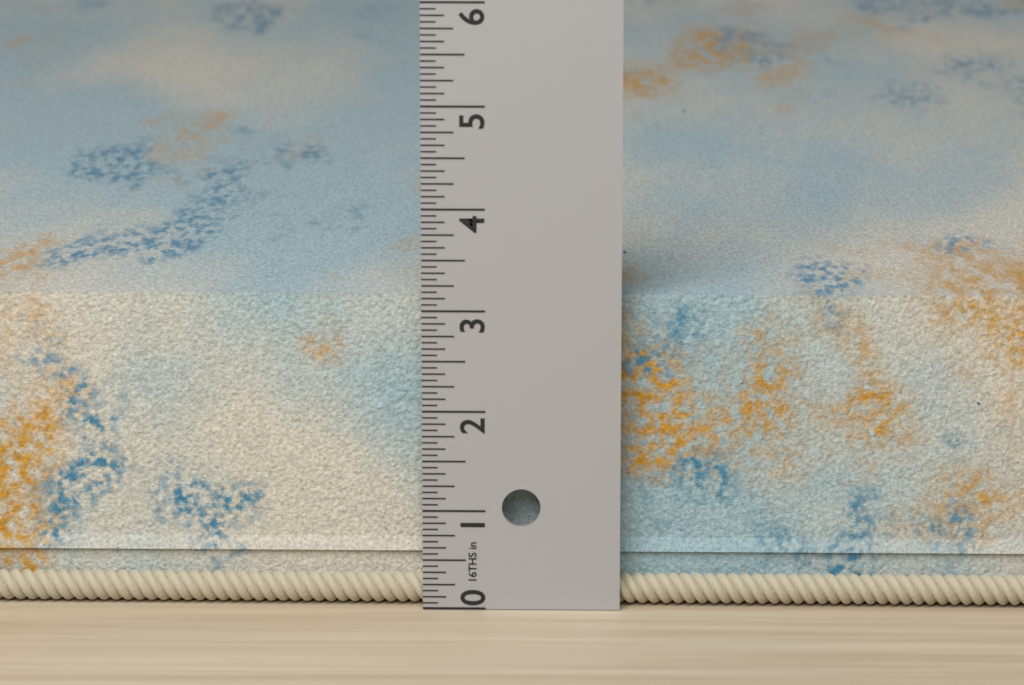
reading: 3.1875 in
